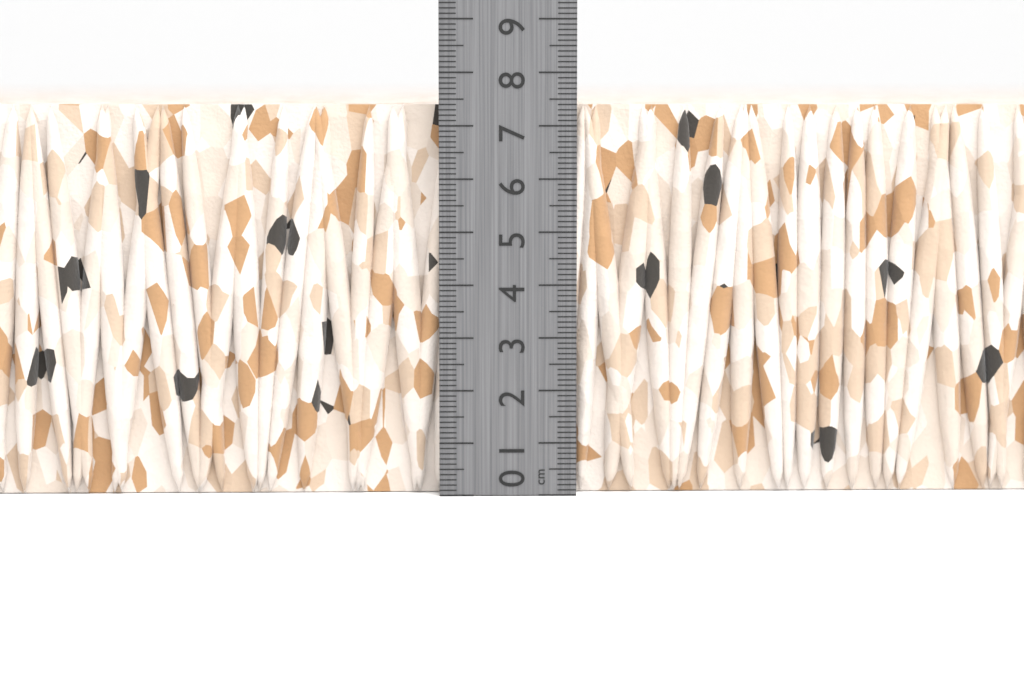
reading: 7.4 cm
